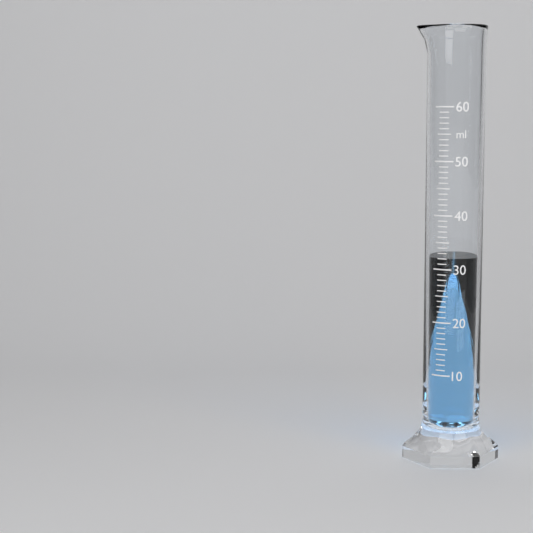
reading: 32 ml
